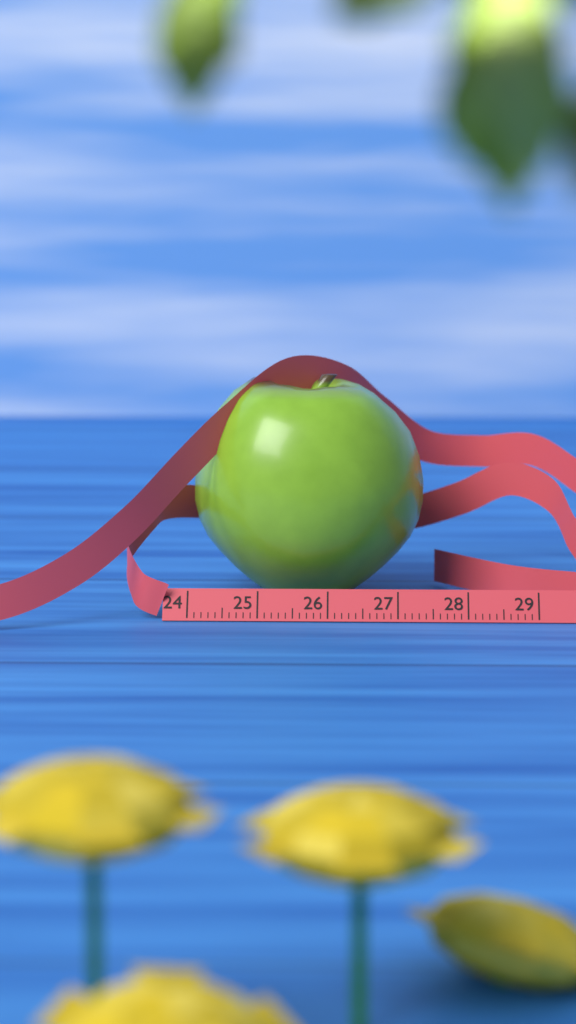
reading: 27.4 cm
